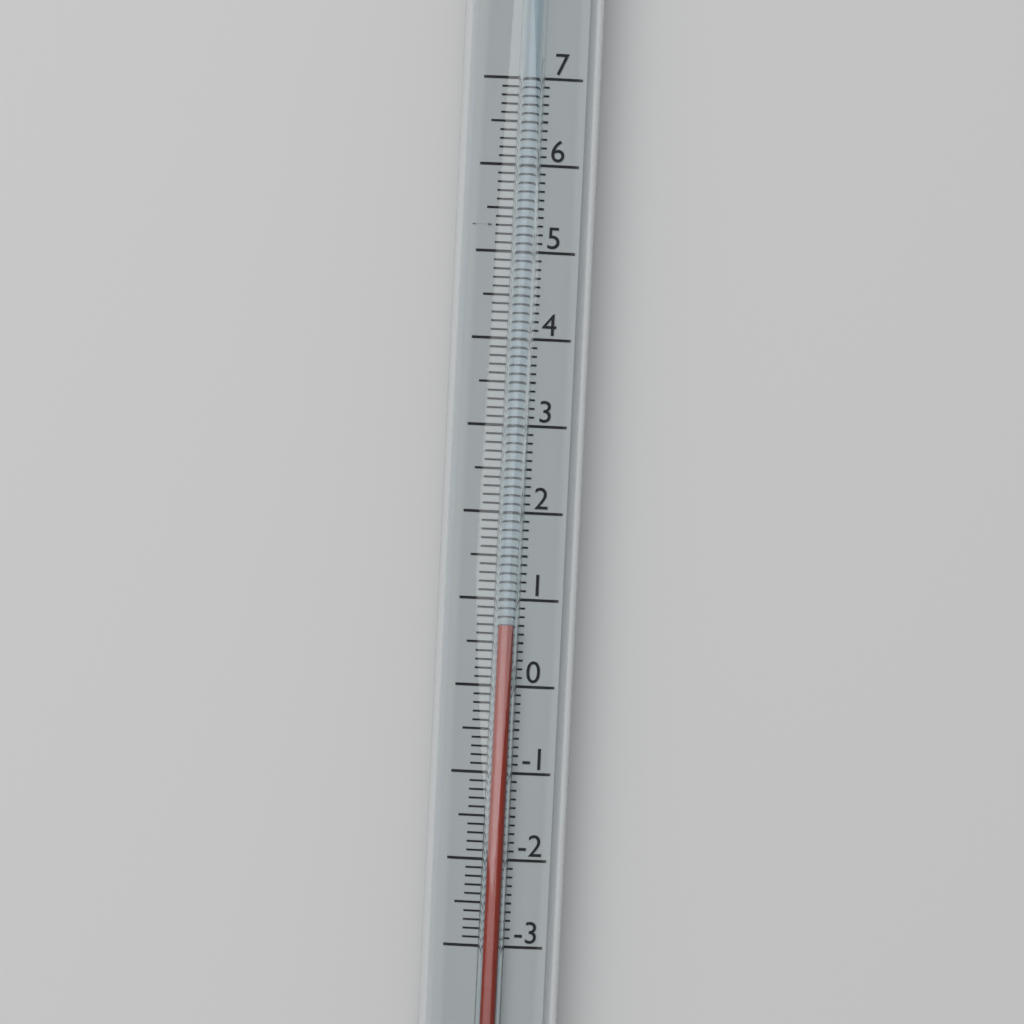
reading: 0.7 (no unit)
